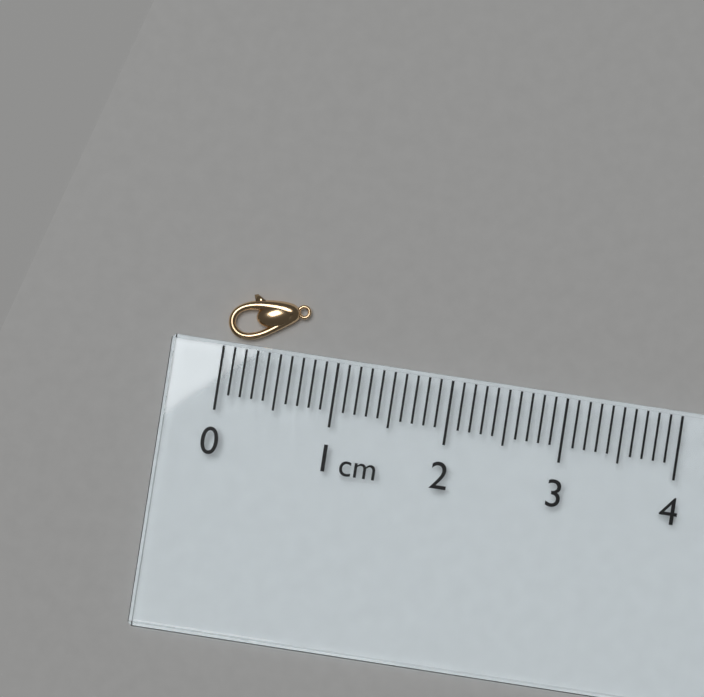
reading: 0.7 cm
